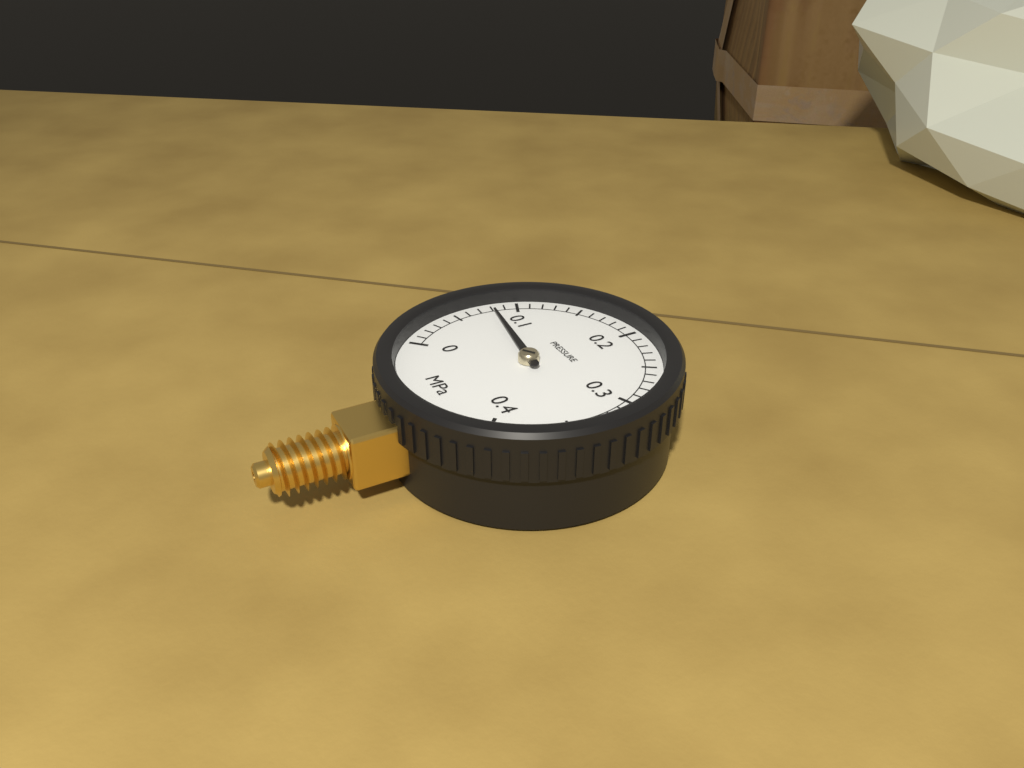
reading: 0.08 MPa
